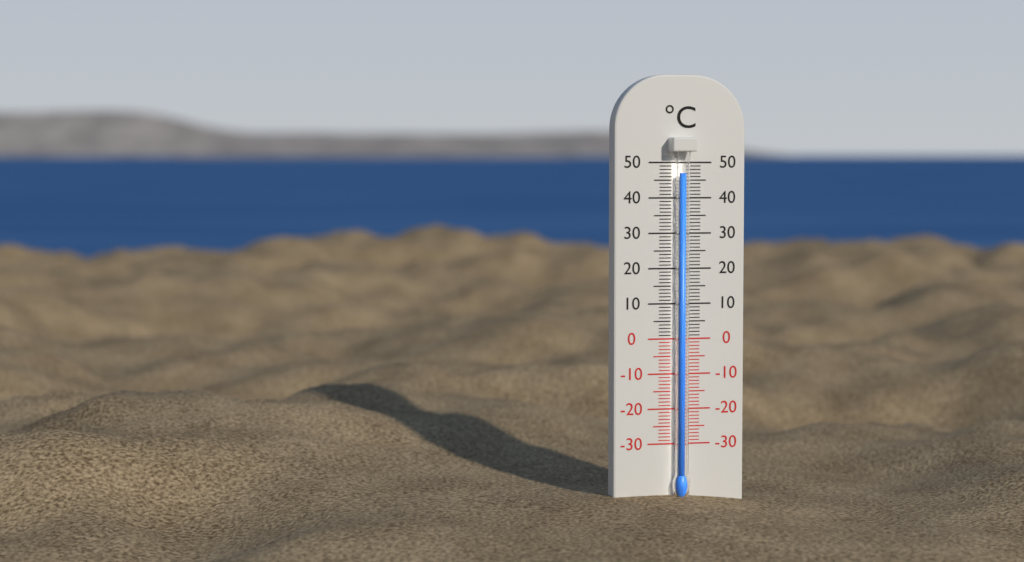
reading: 47 °C
